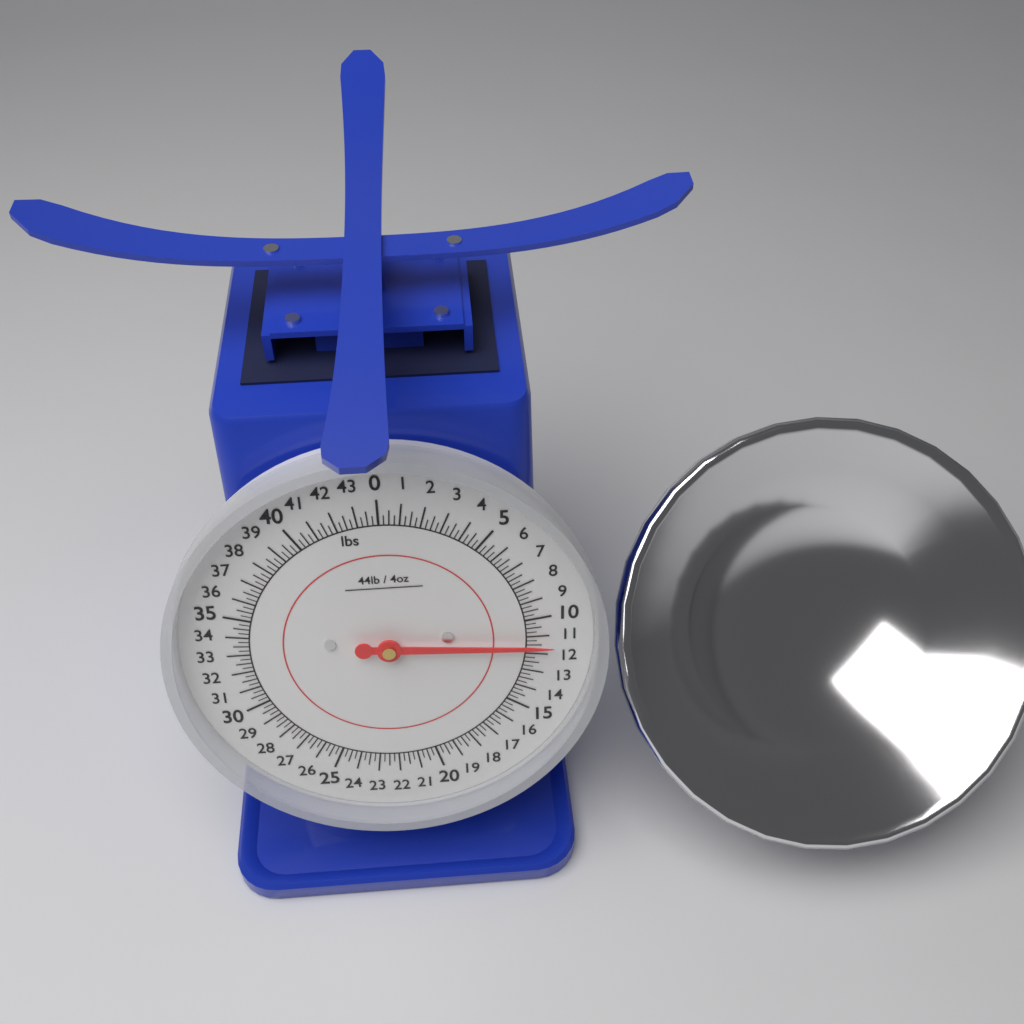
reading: 11.50 lbs
